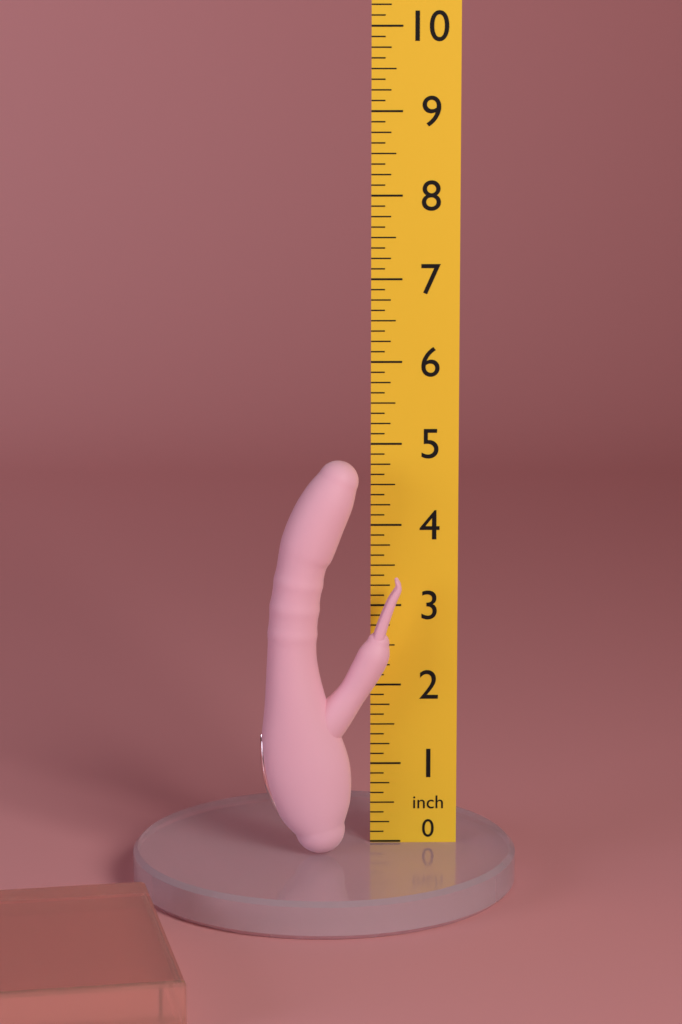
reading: 4.875 inch
